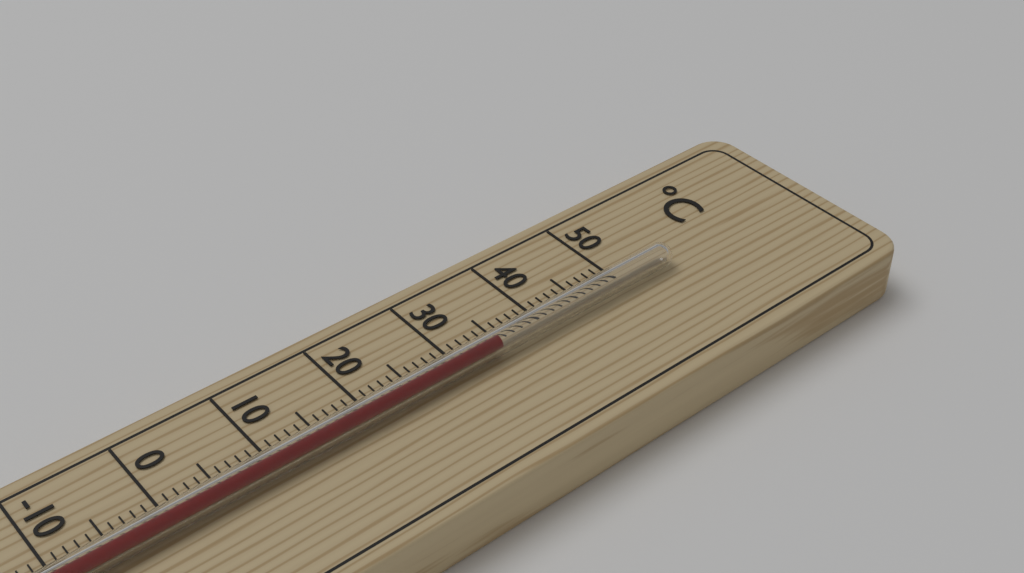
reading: 34 °C
